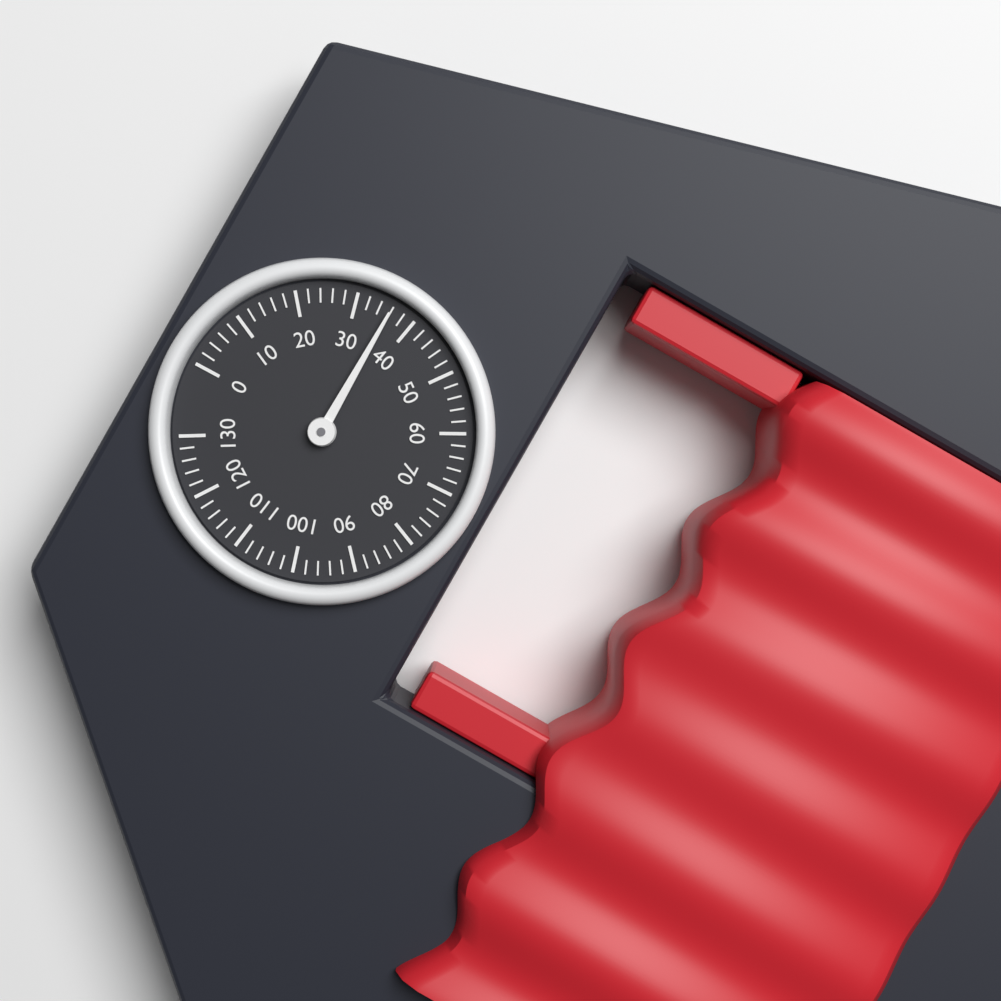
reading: 36 (no unit)
